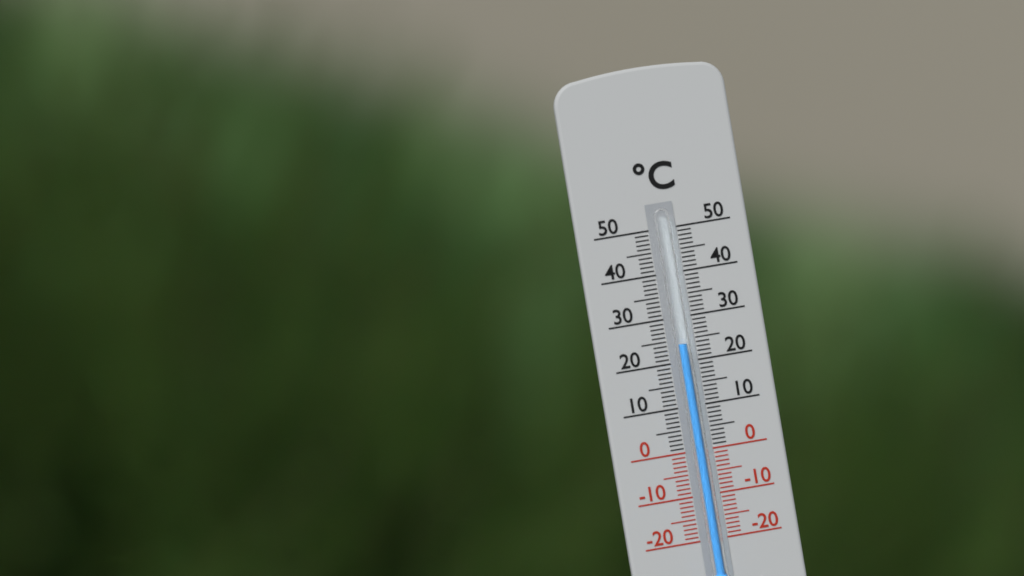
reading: 24 °C
